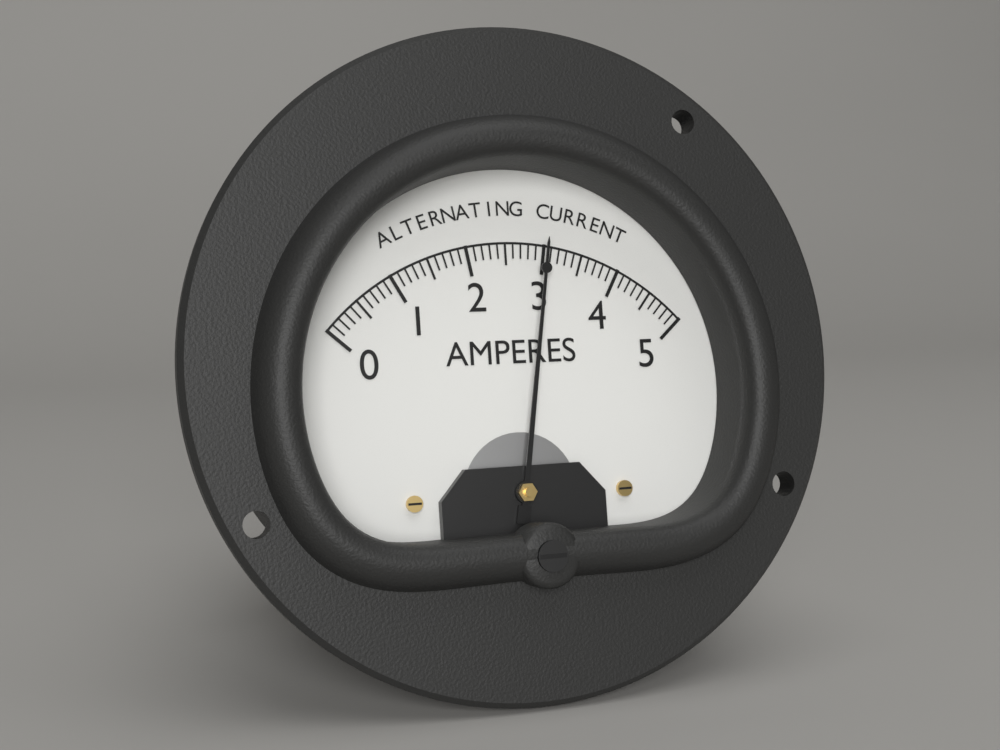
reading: 3.0 A
